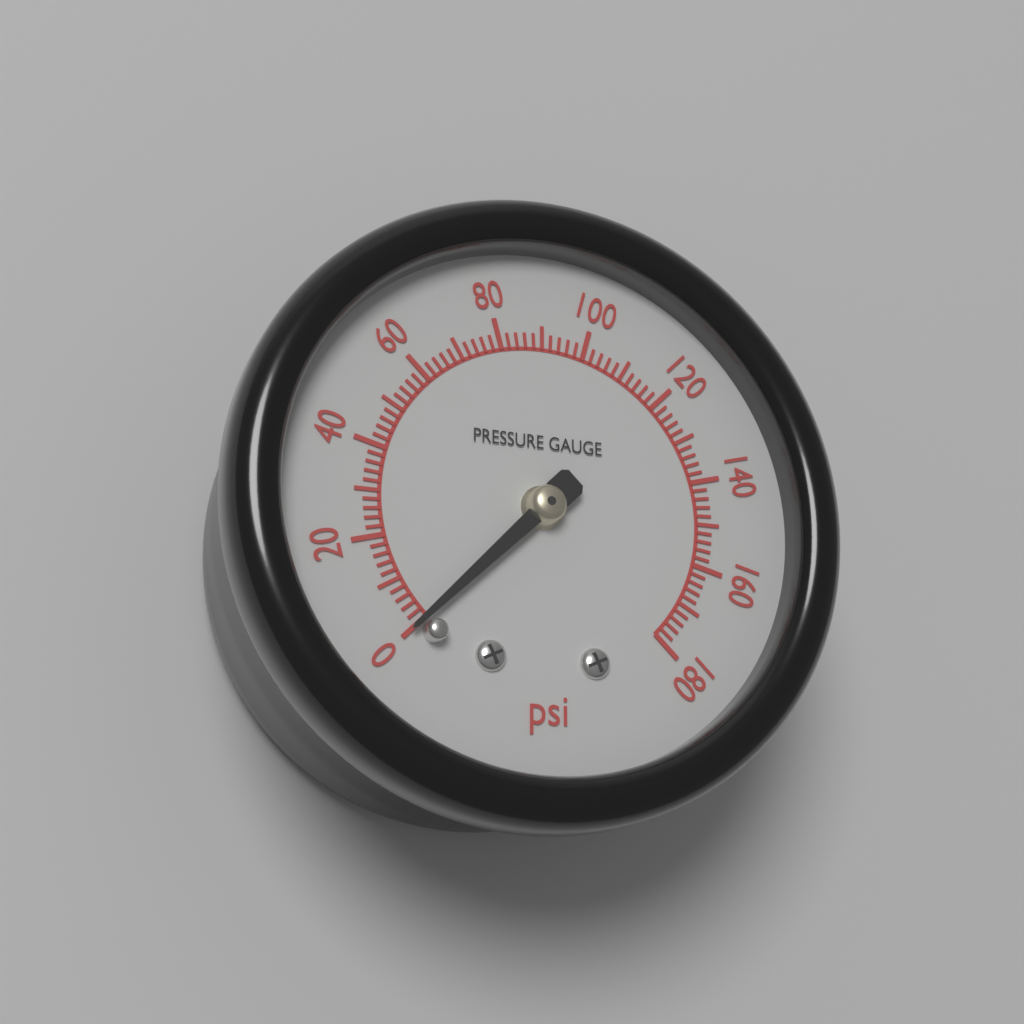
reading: 0 psi
